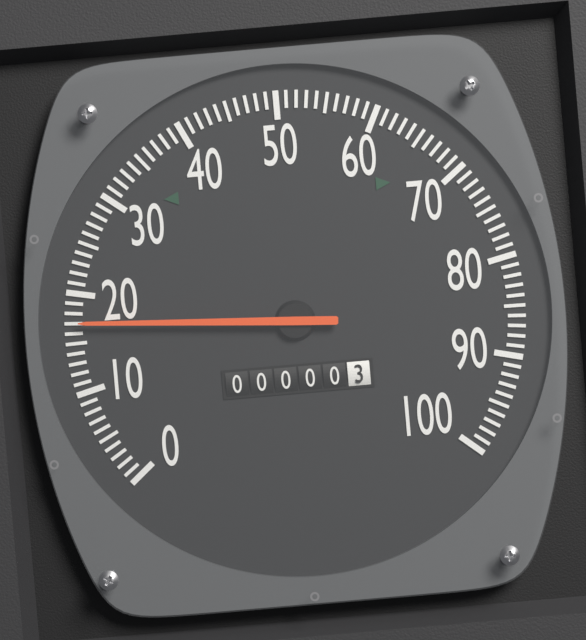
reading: 17 (no unit)
